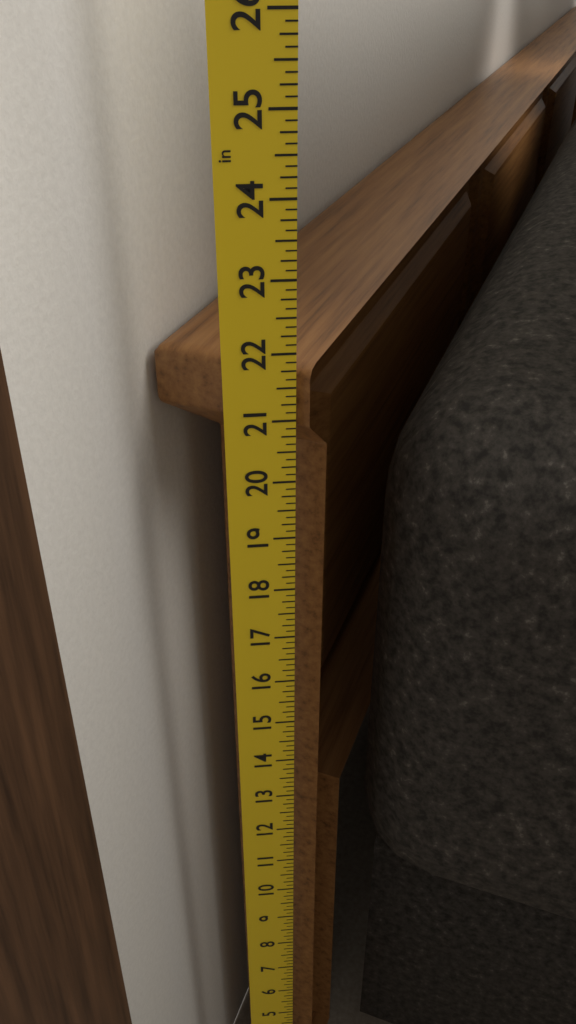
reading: 21.750 in
